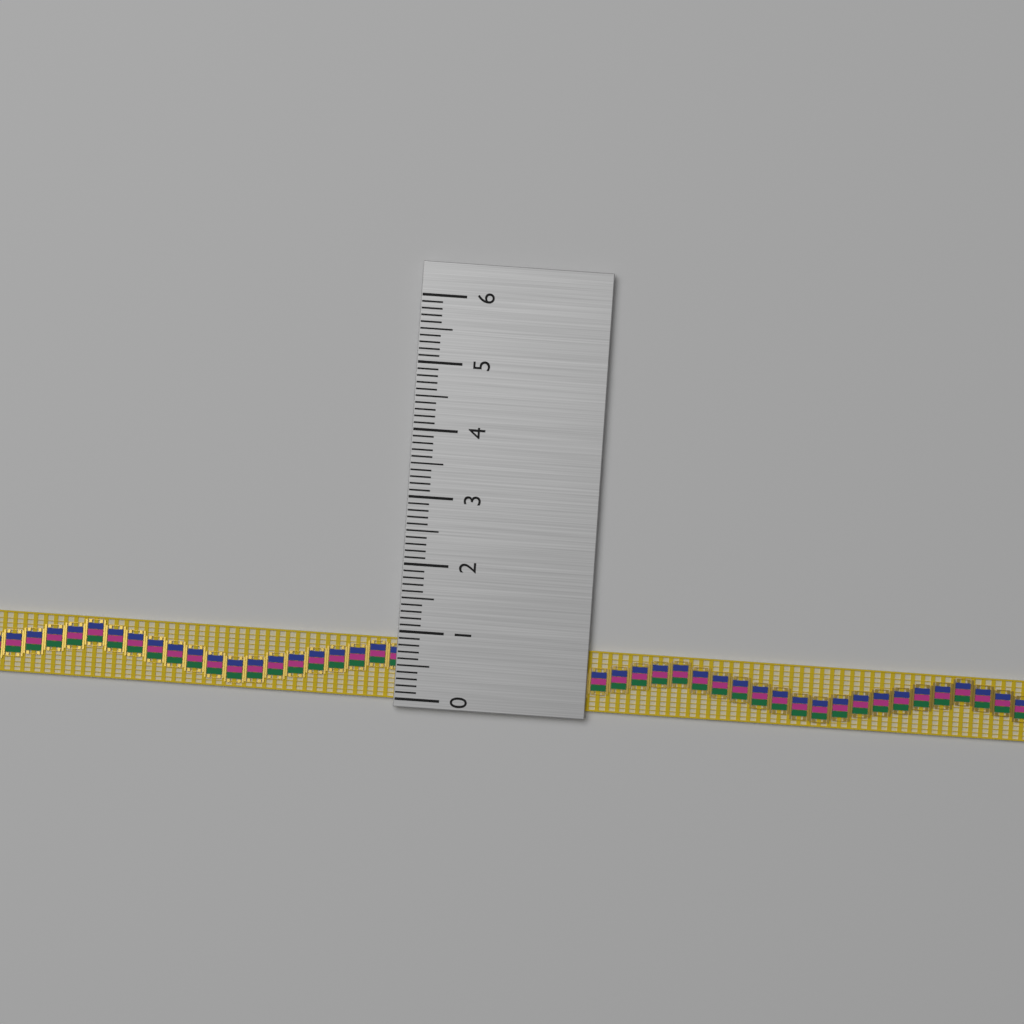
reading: 0.9 (no unit)
